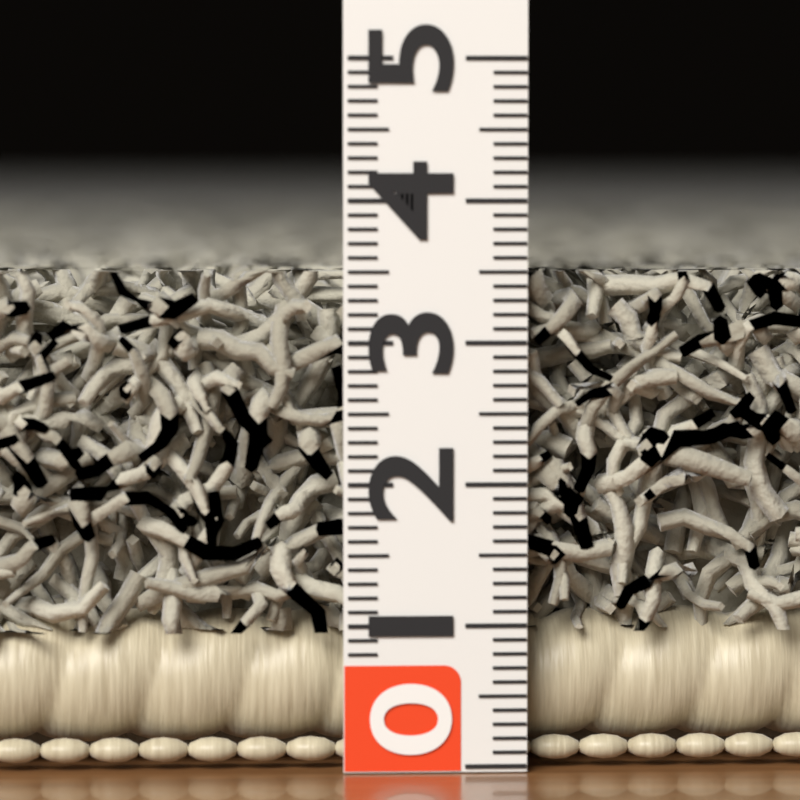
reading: 3.5 (no unit)
